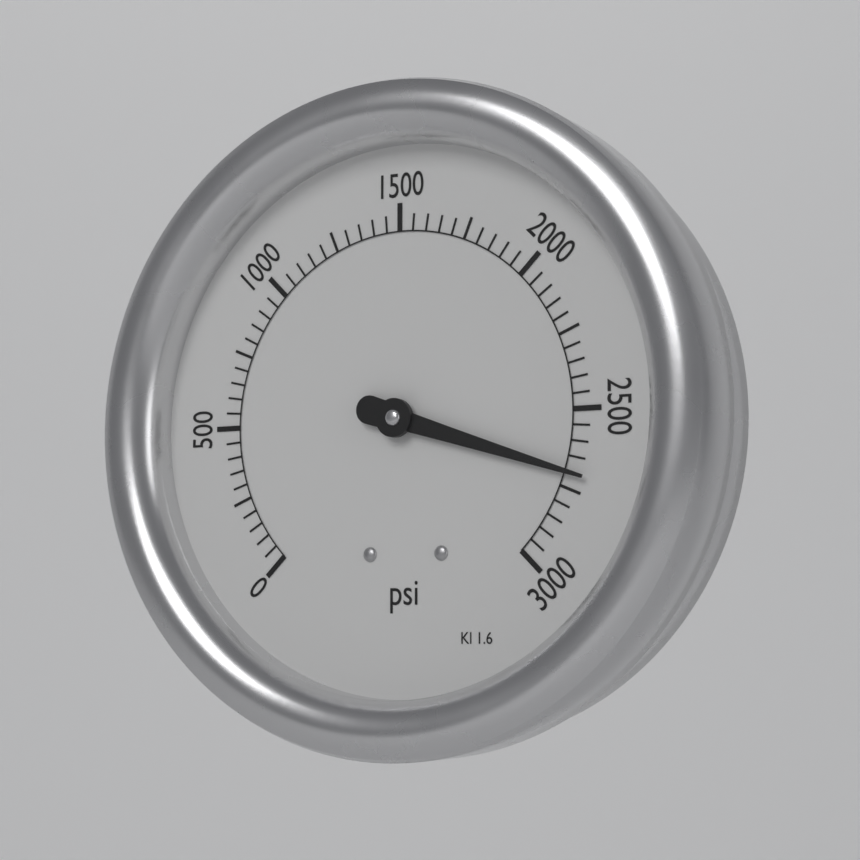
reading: 2700 psi
